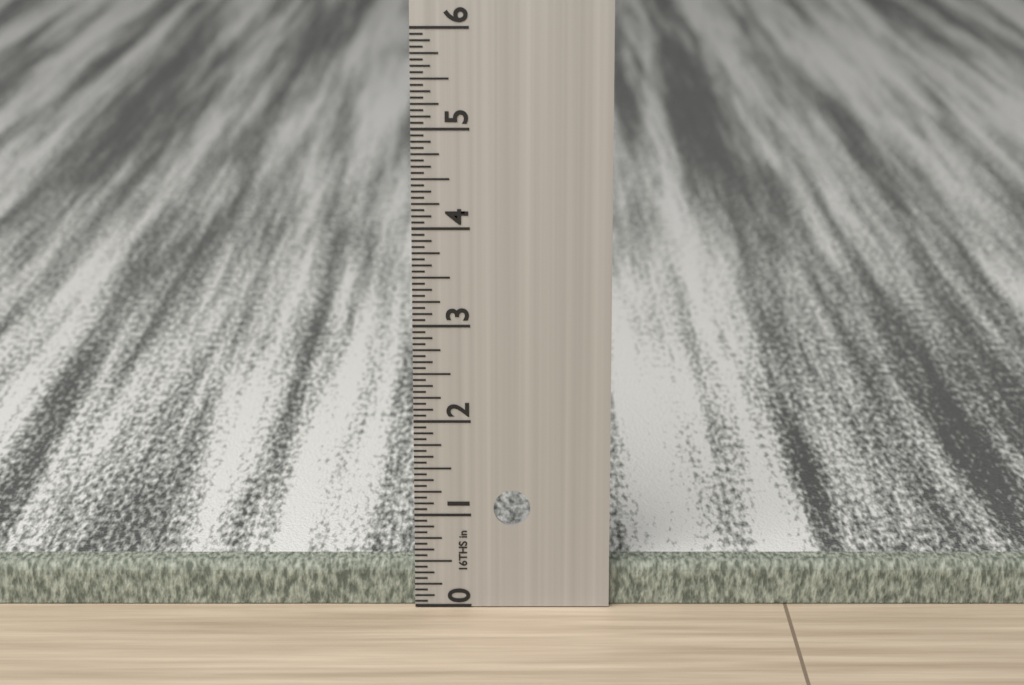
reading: 0.4500 in
